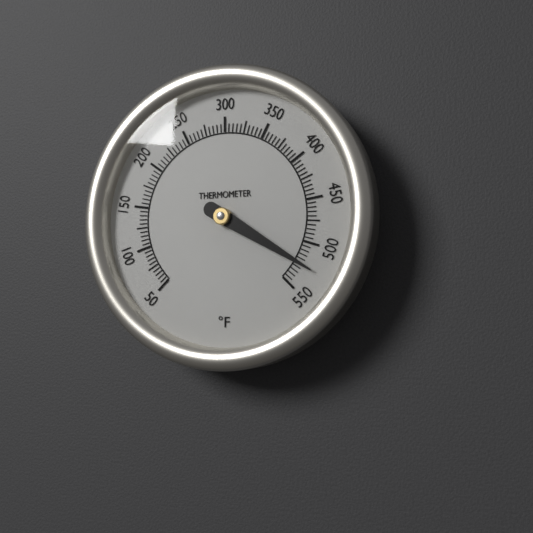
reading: 525 °F
